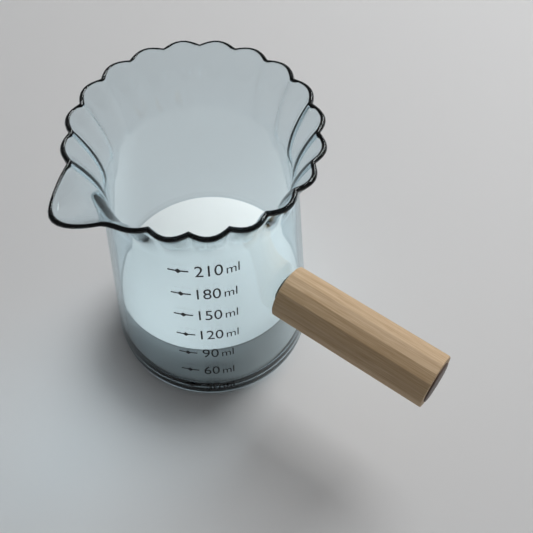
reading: 90 ml
